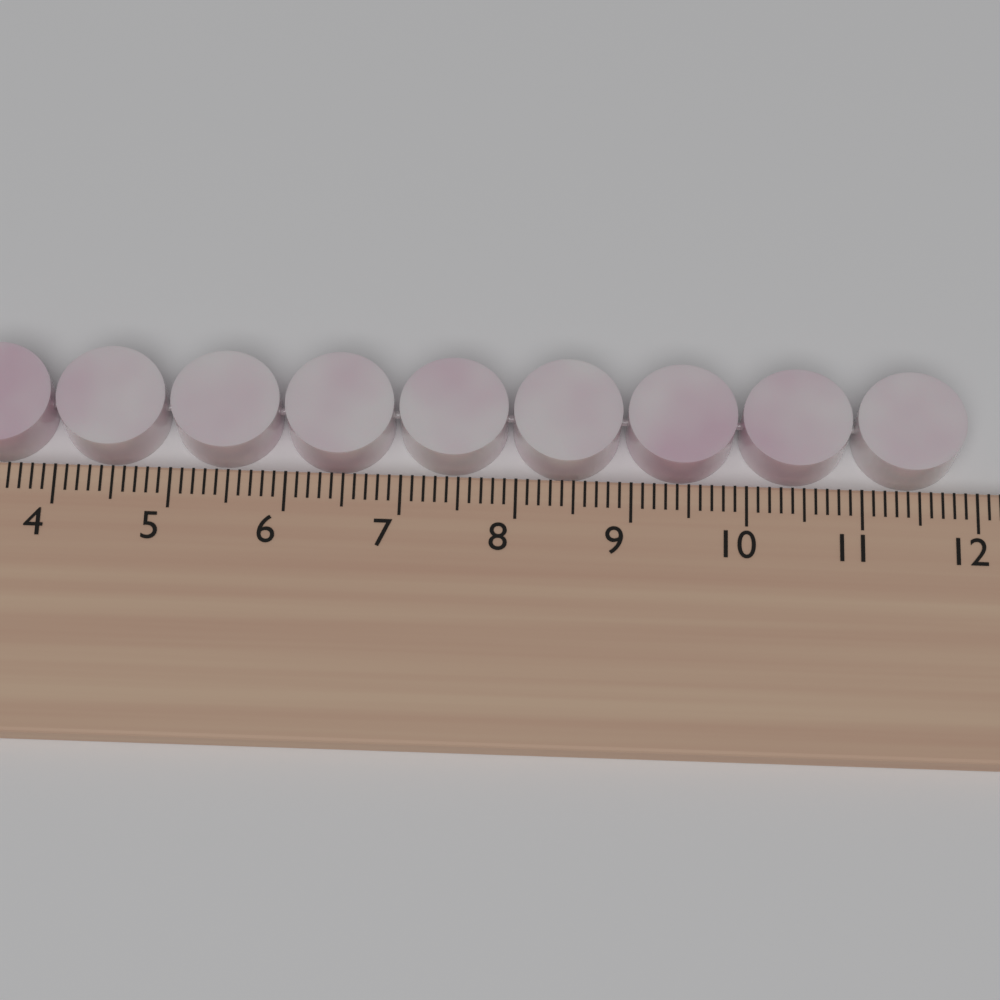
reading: 11.9 cm
